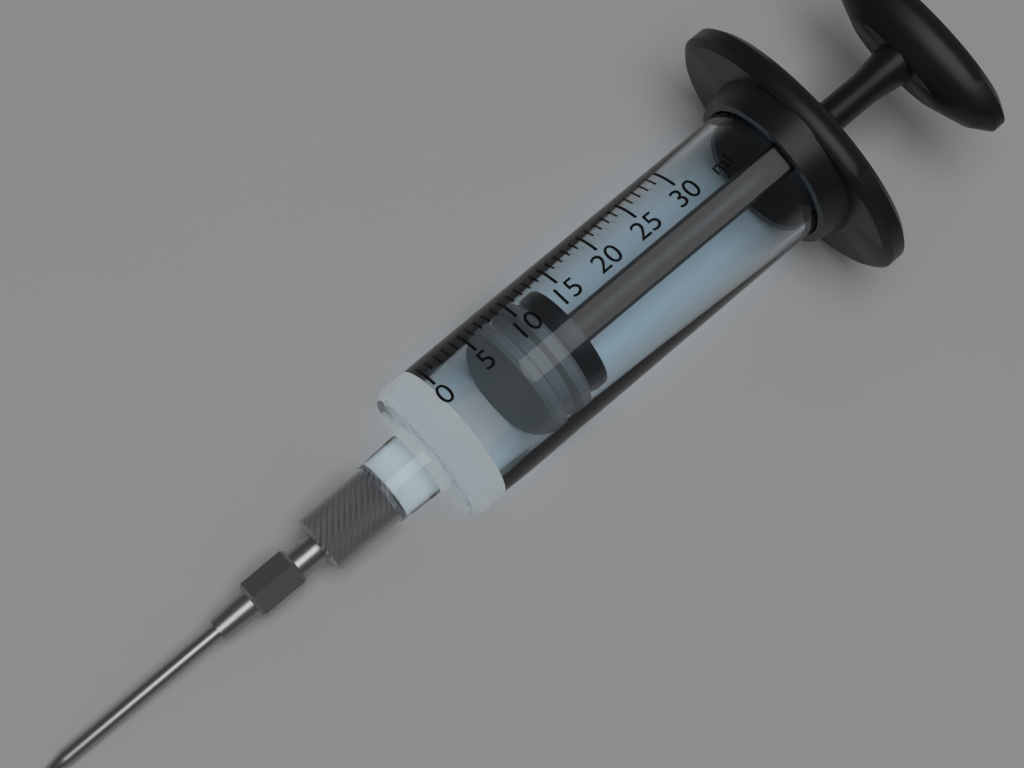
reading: 7 ml
